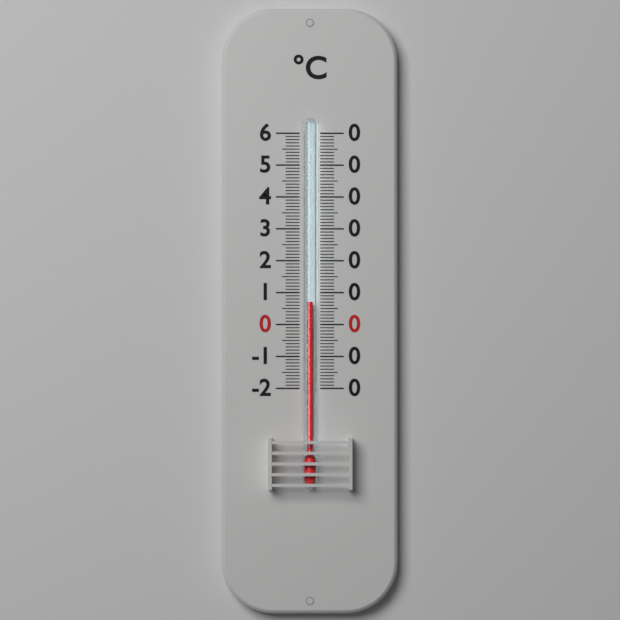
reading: 7 °C
